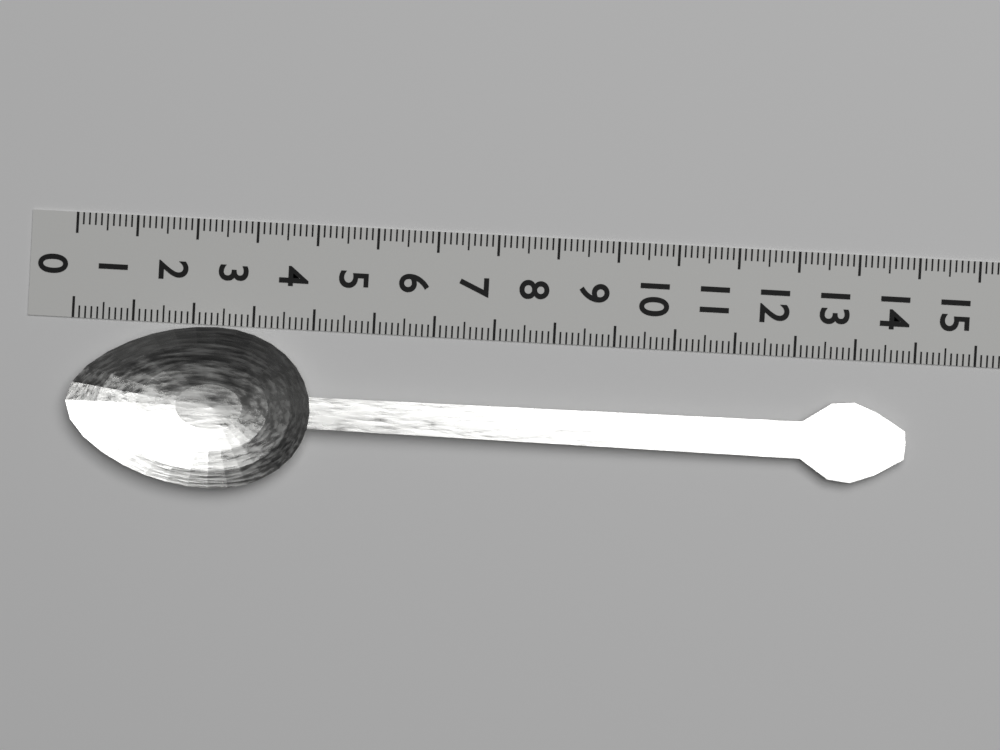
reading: 13.9 (no unit)
